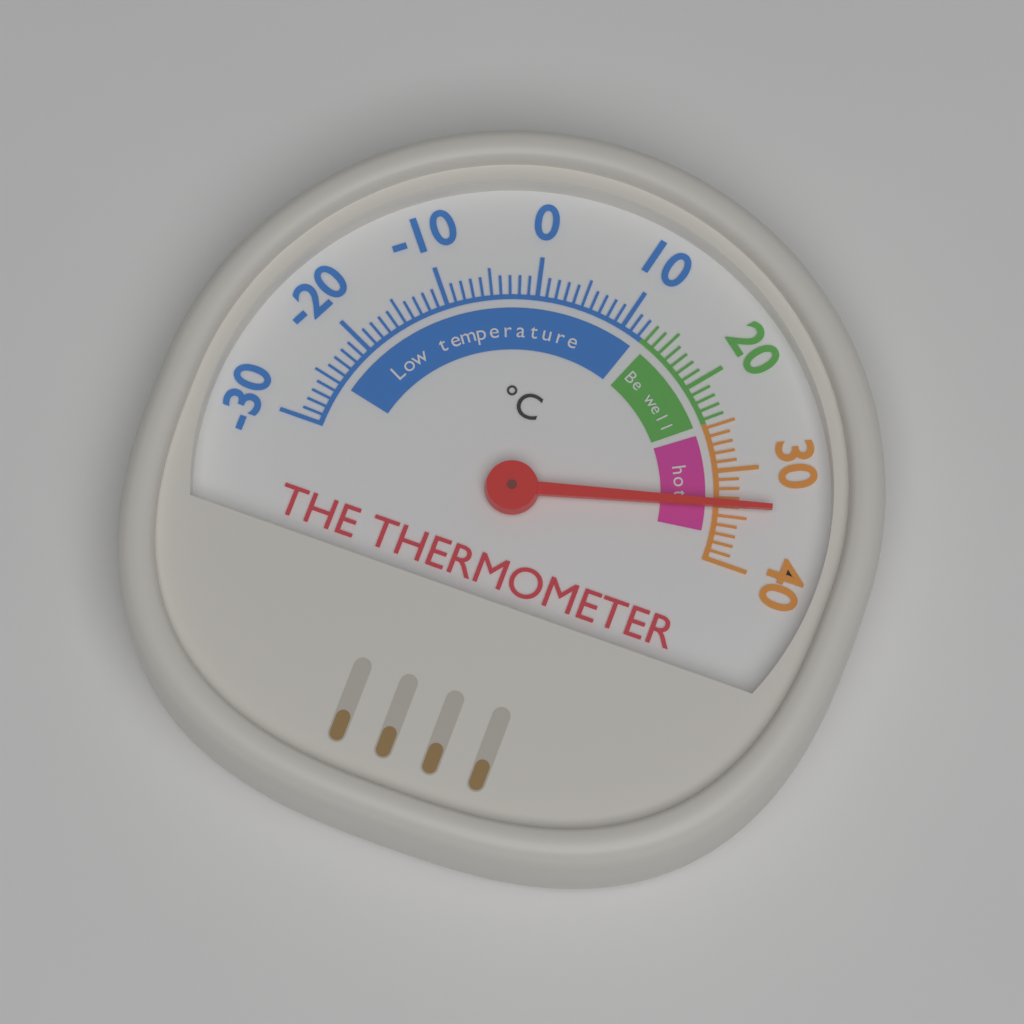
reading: 34 °C
